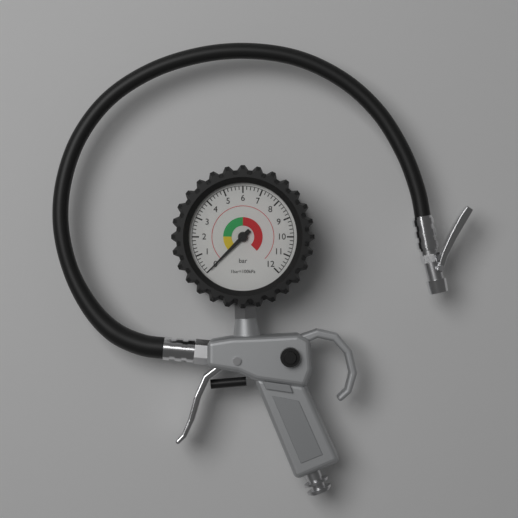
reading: 0.0 bar
